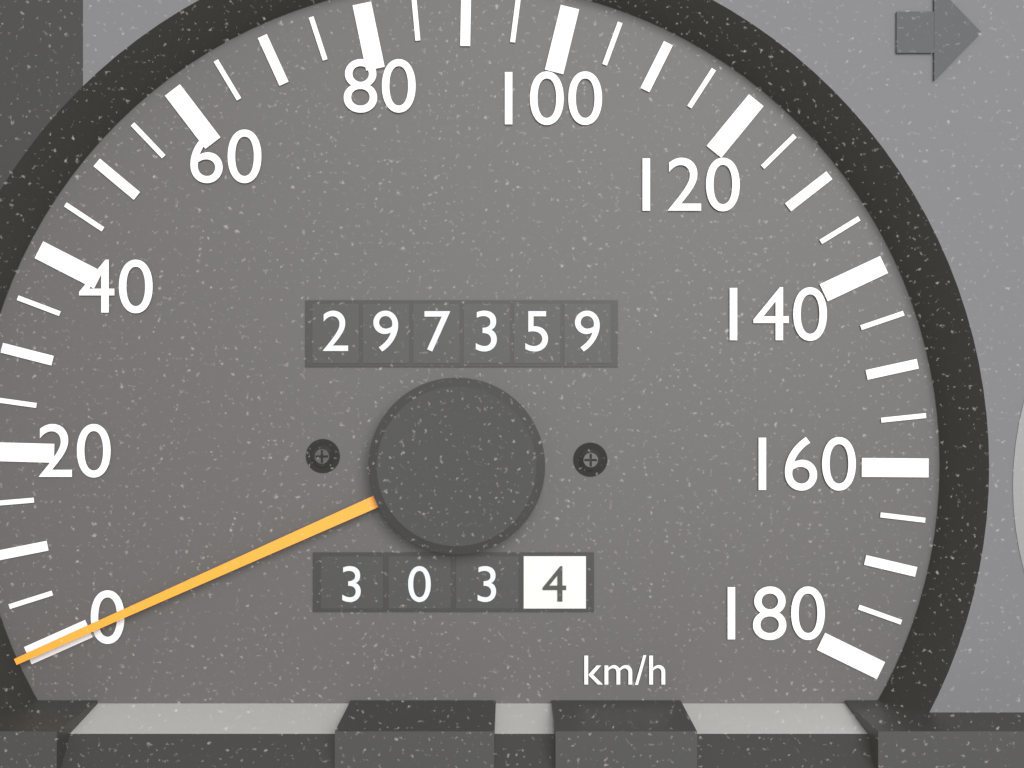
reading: 0 km/h
